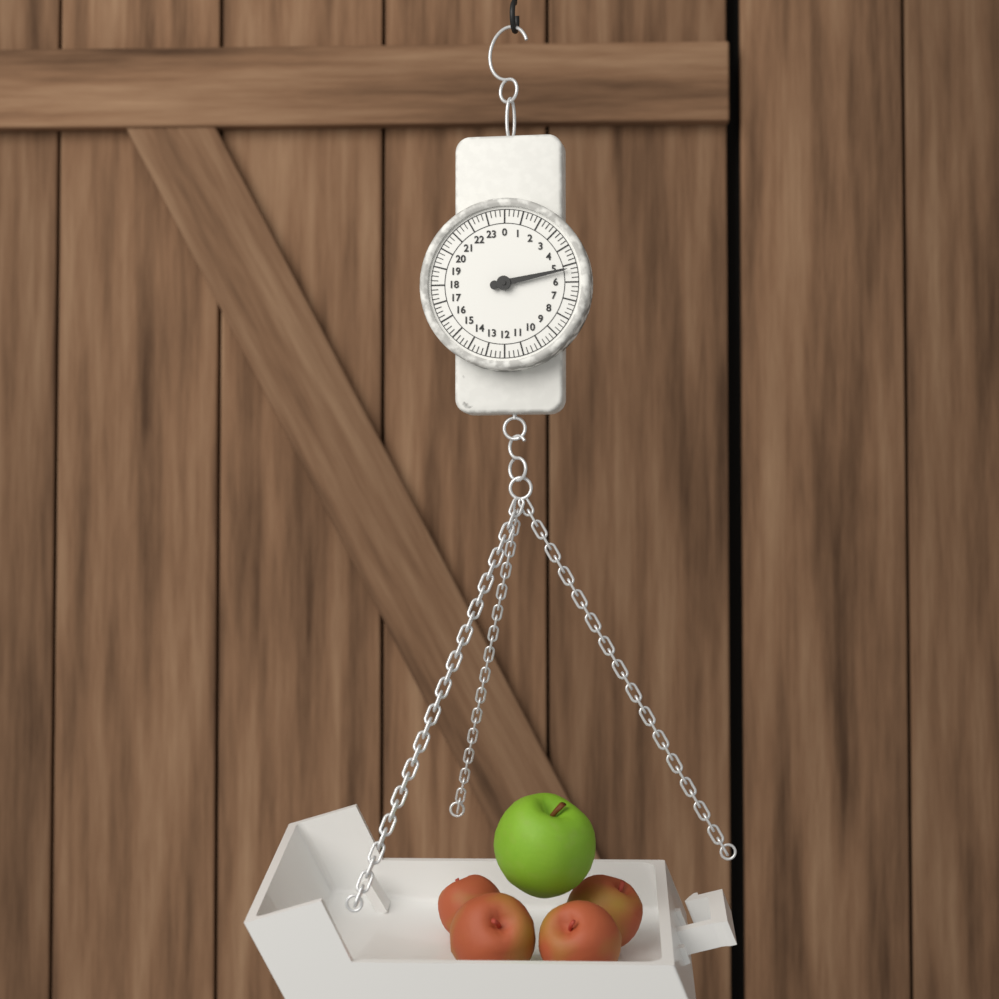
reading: 5.25 (no unit)
